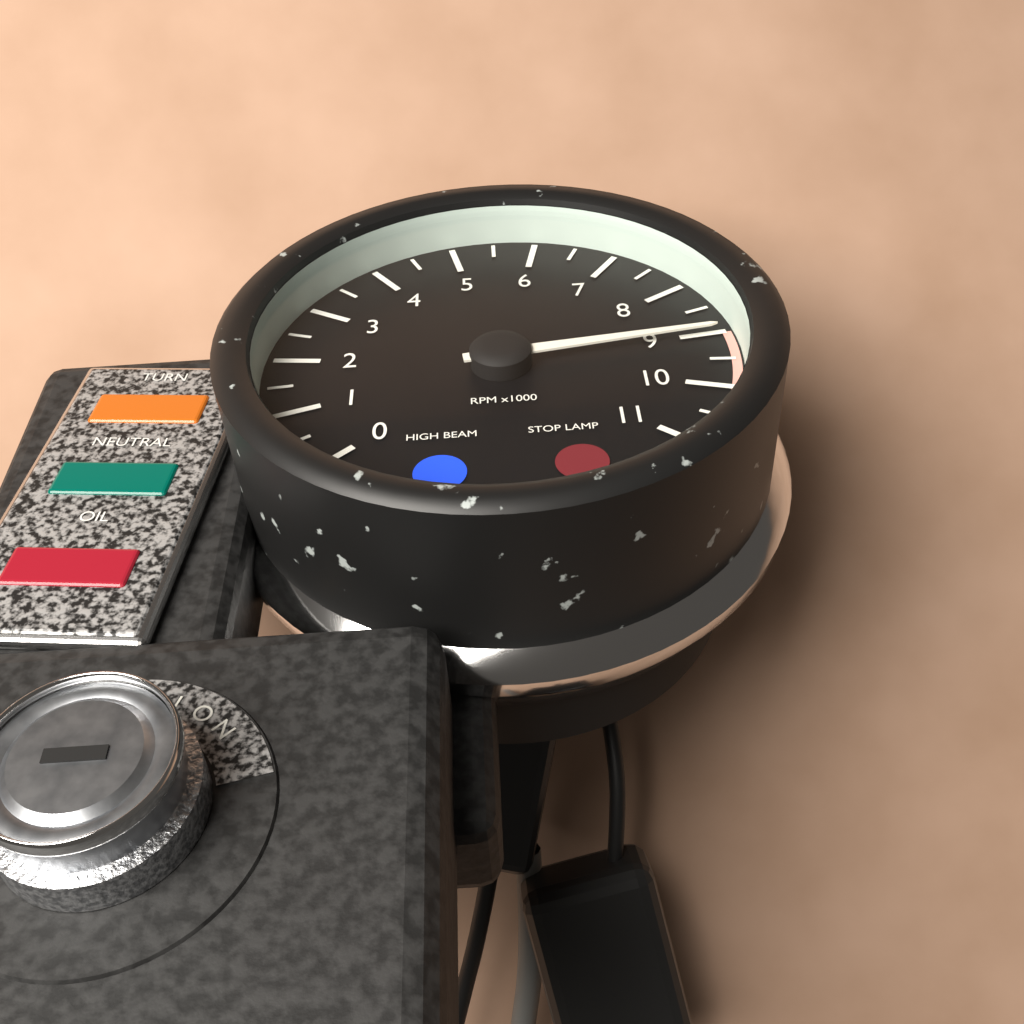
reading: 9000 RPM
